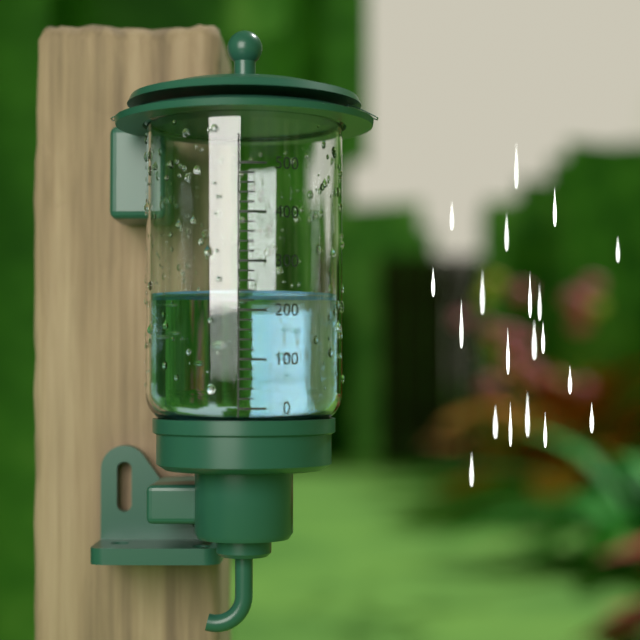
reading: 240 (no unit)
